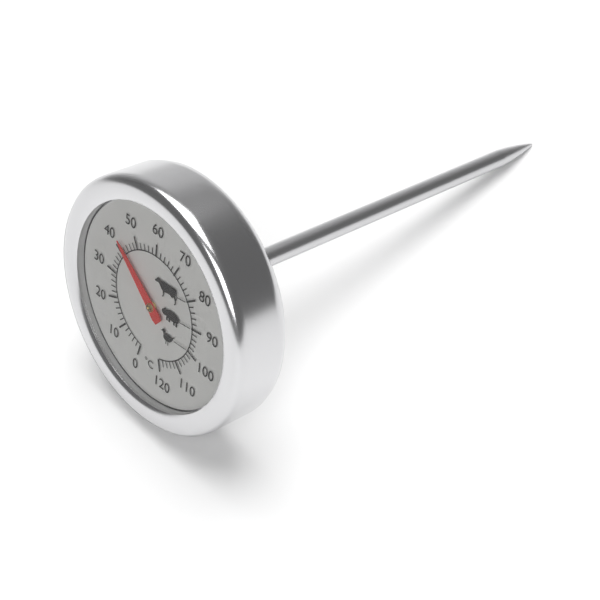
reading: 42 °C
